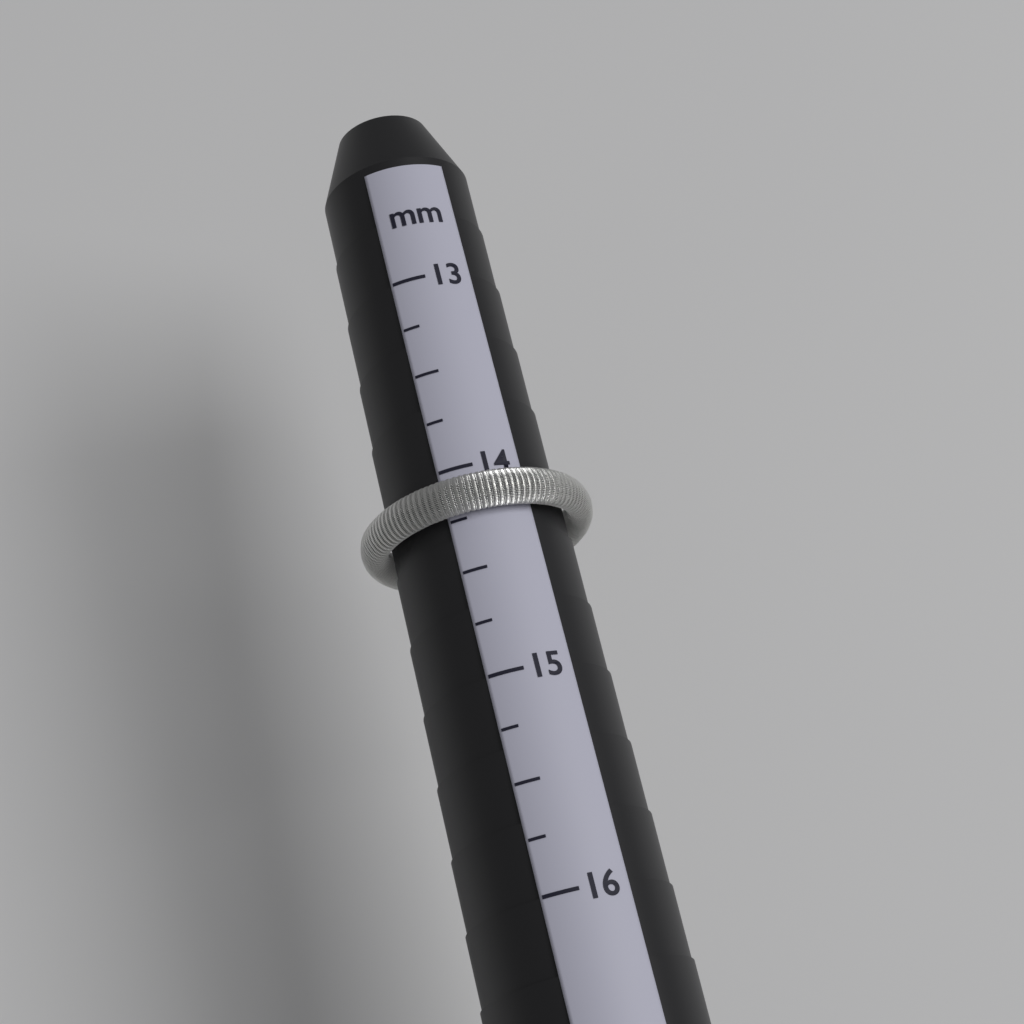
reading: 14.25 mm
